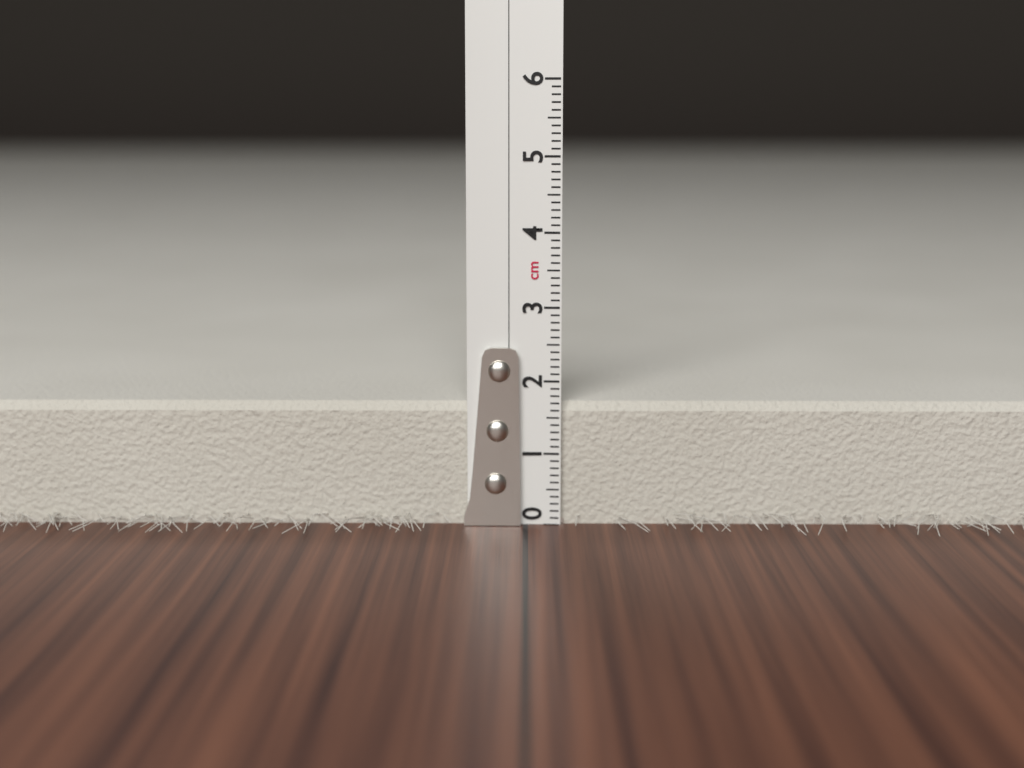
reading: 1.7 cm
